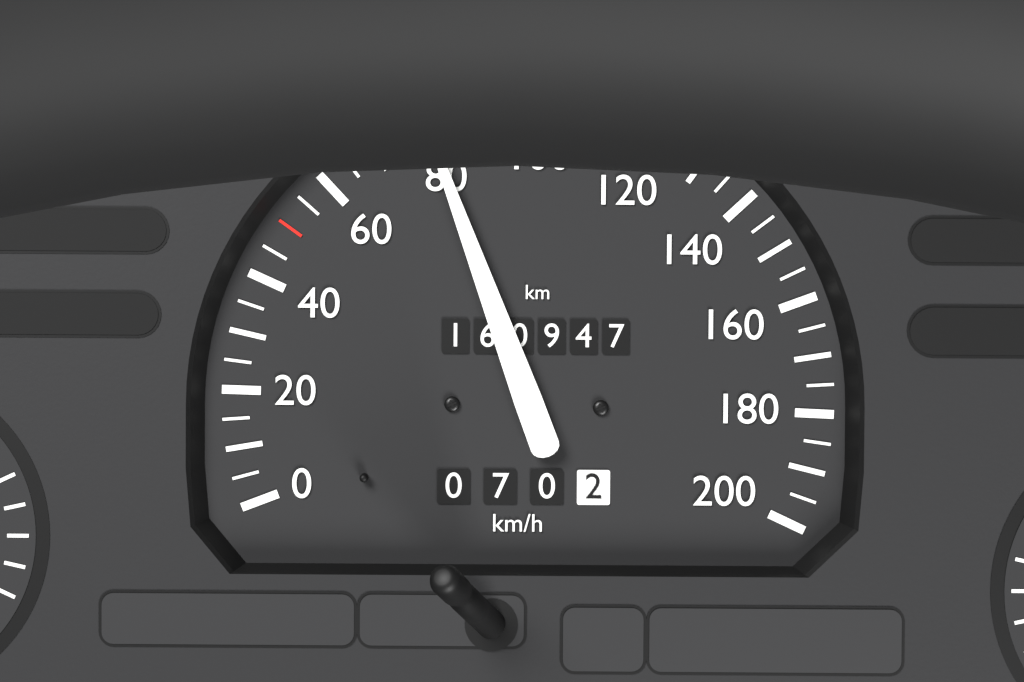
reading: 80 km/h
